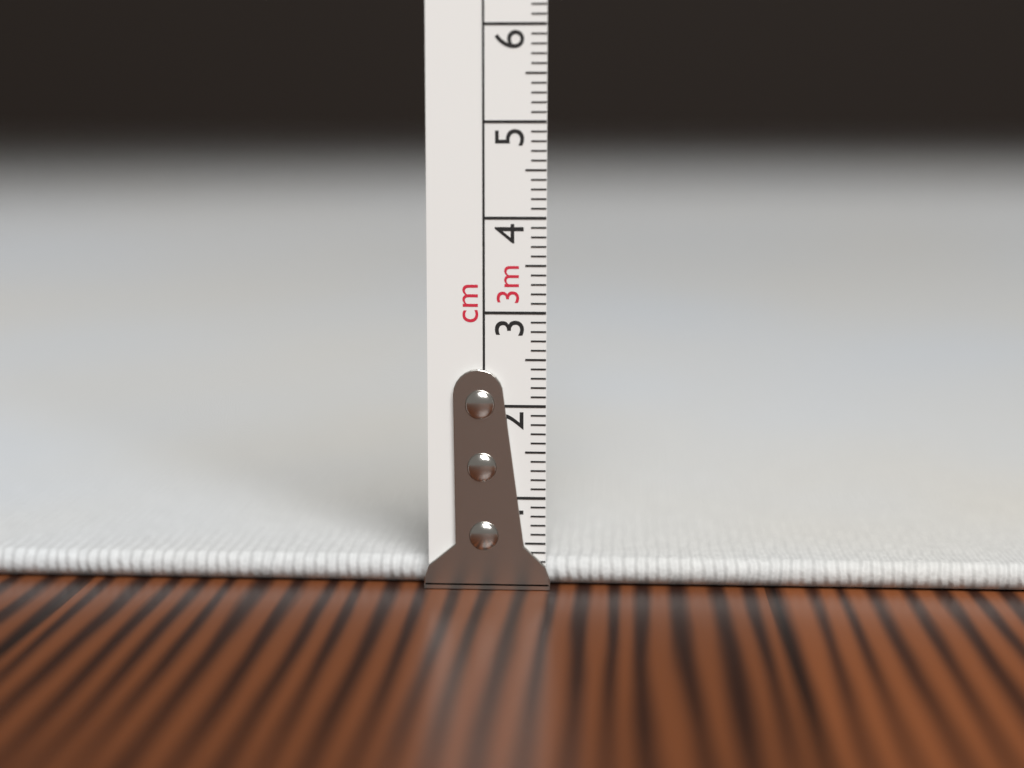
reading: 0.3 cm
